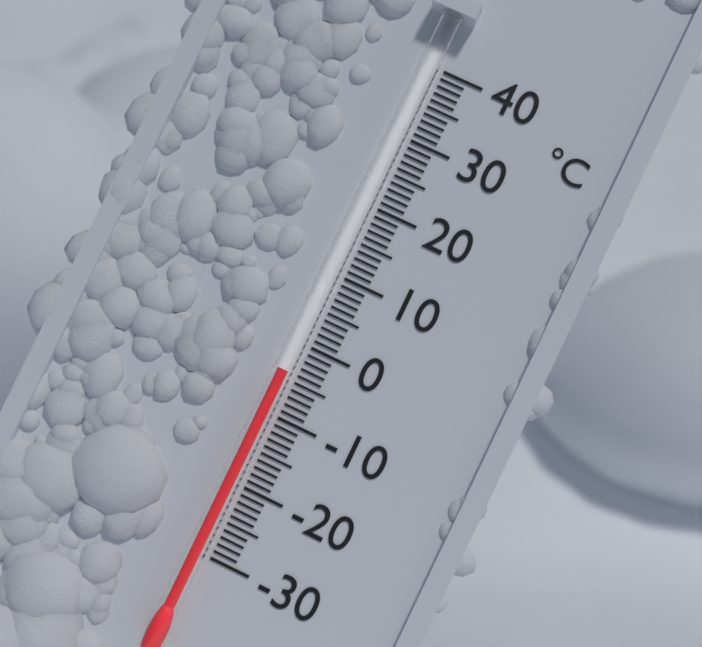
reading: -4 °C
